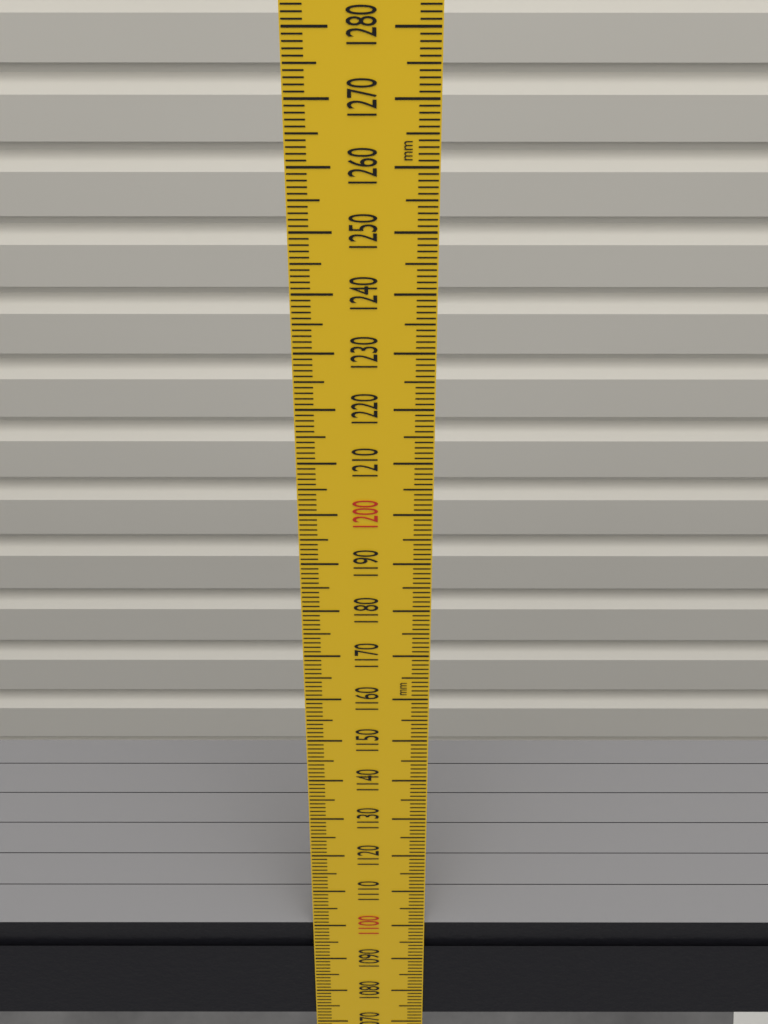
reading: 1100 mm
